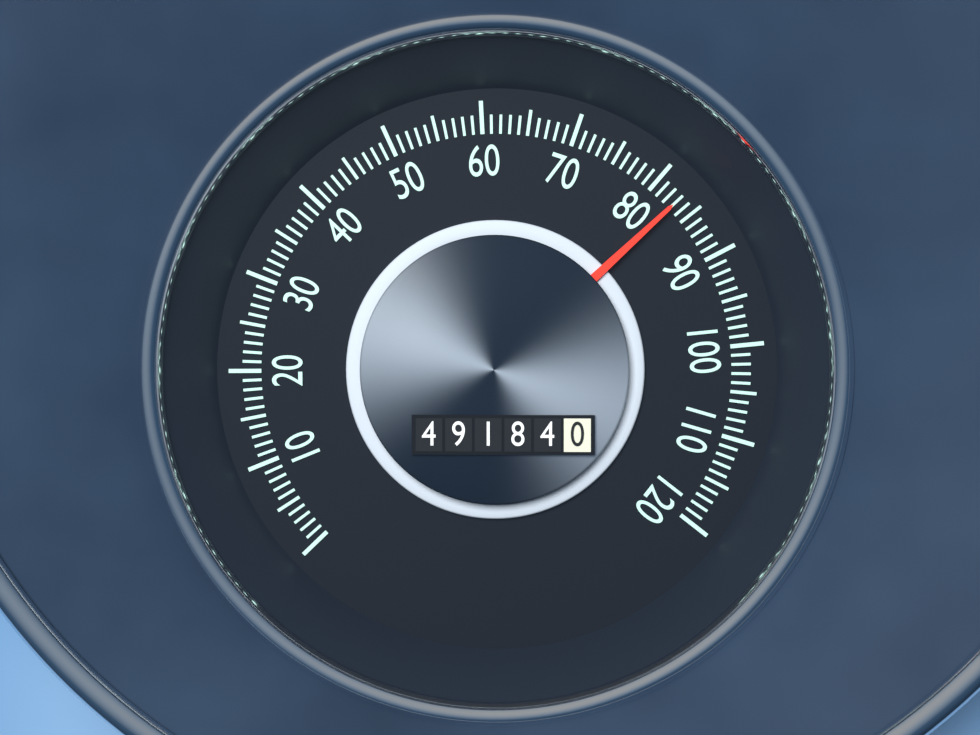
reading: 83 (no unit)
